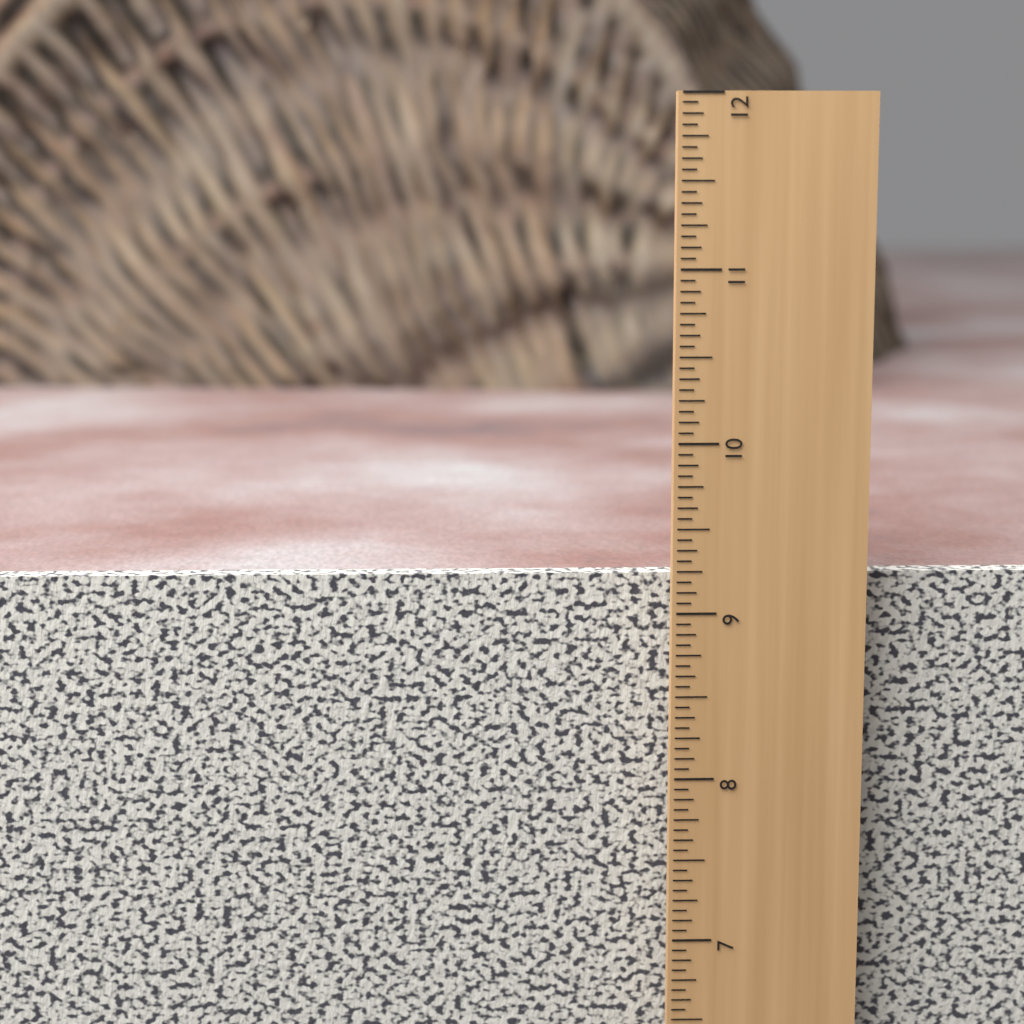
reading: 9.1875 in
